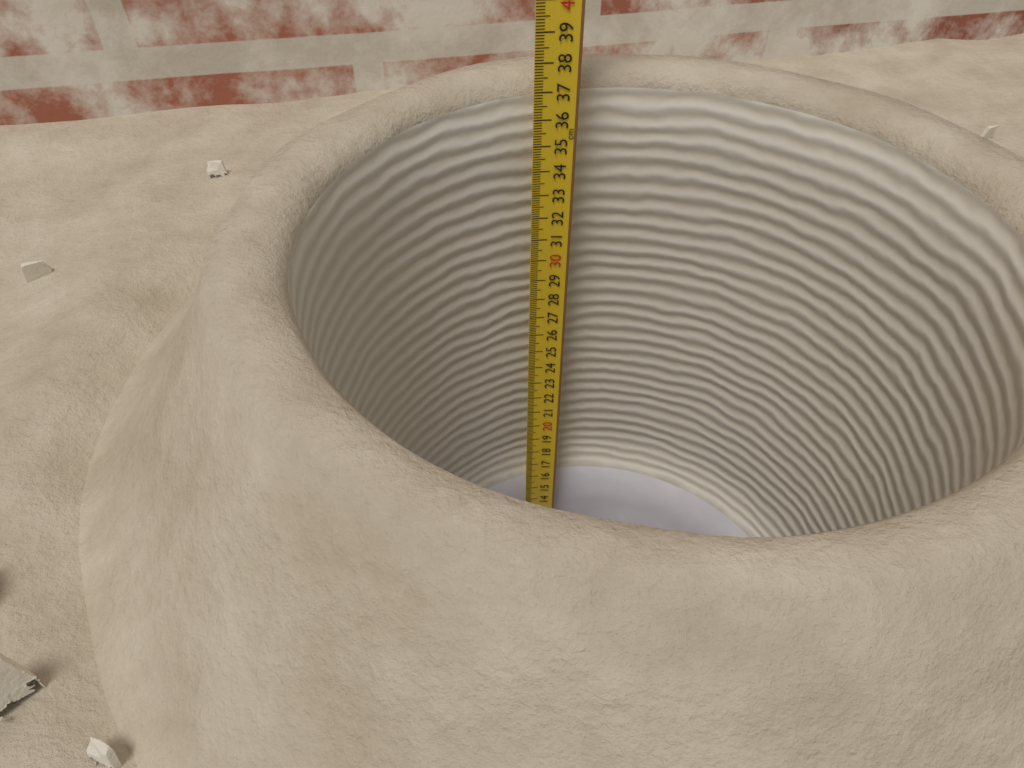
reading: 37.2 cm
